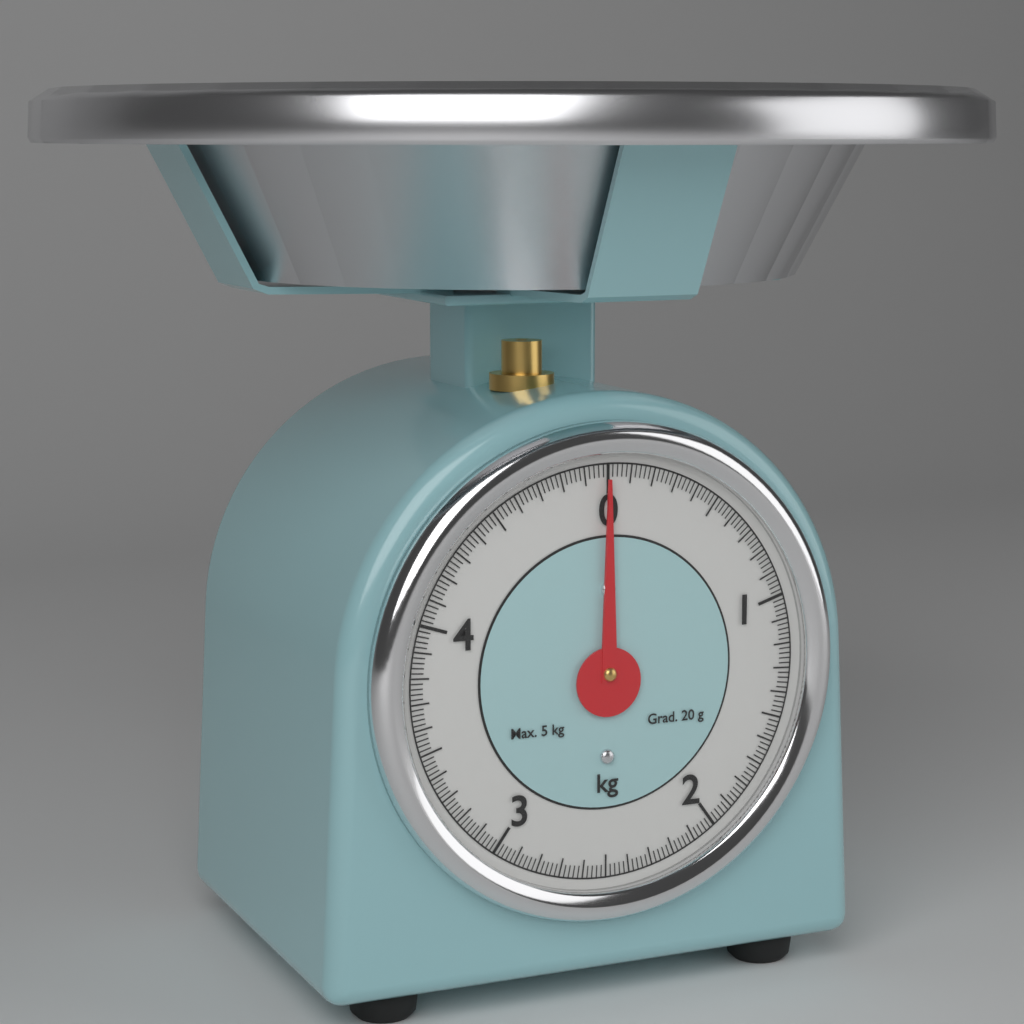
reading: 0.00 kg
